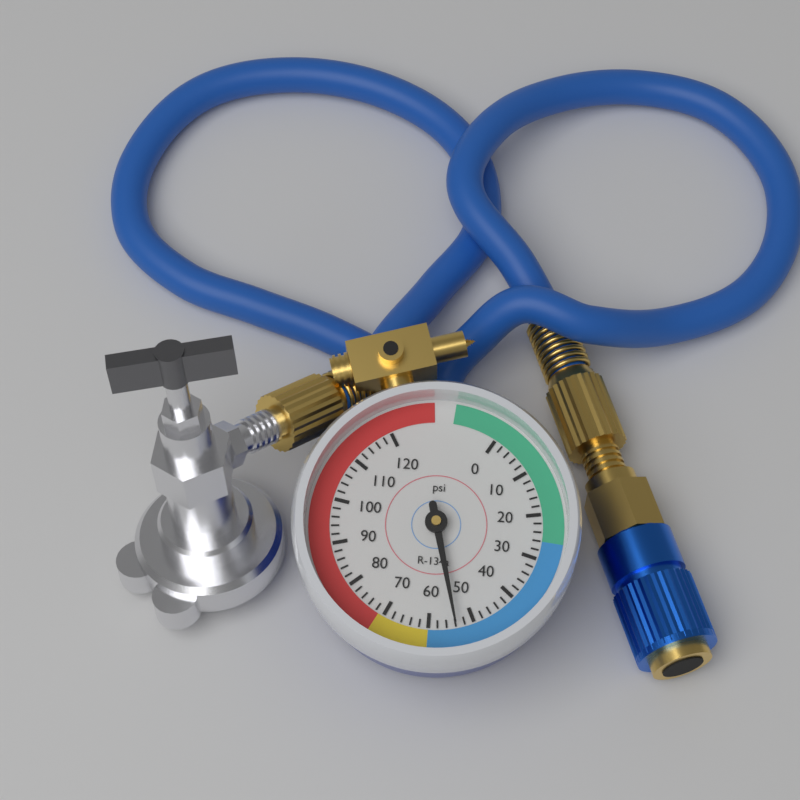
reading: 54 psi
